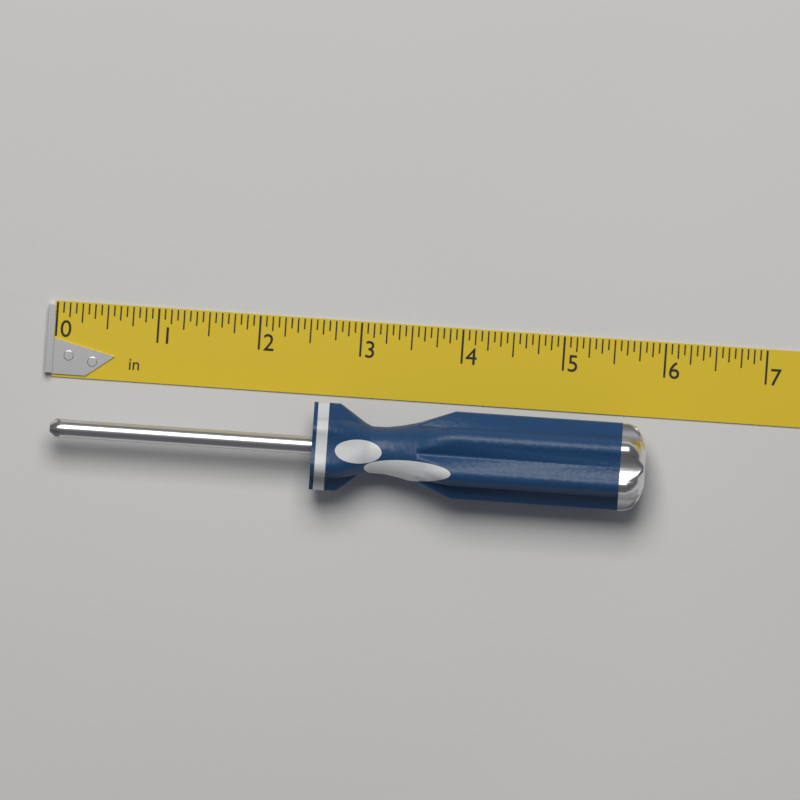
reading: 5.8750 in
